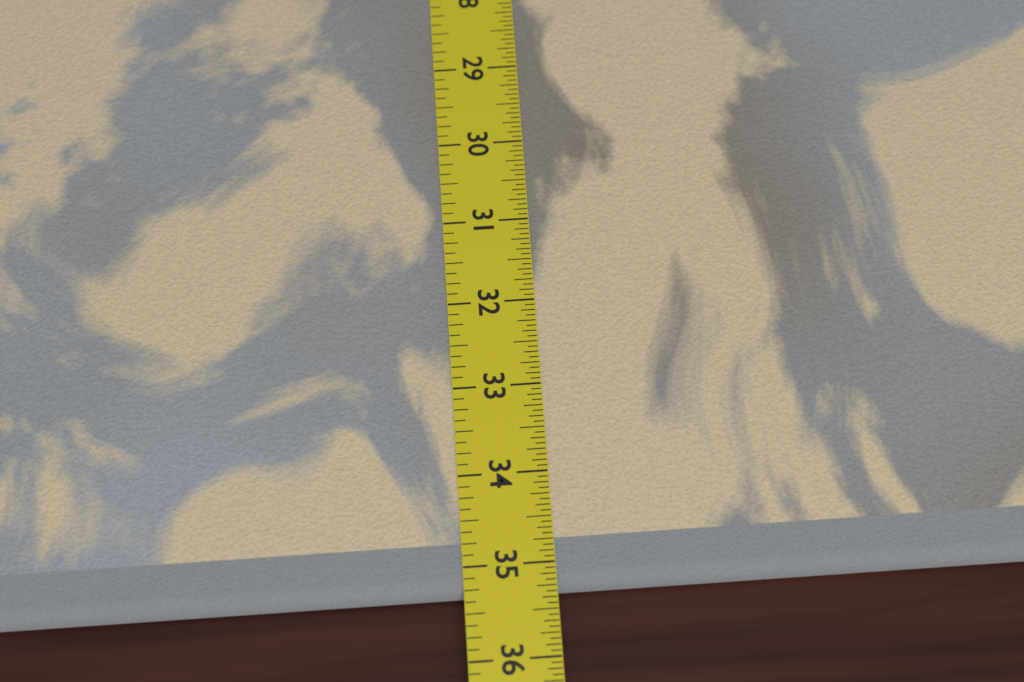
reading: 35.3125 in
